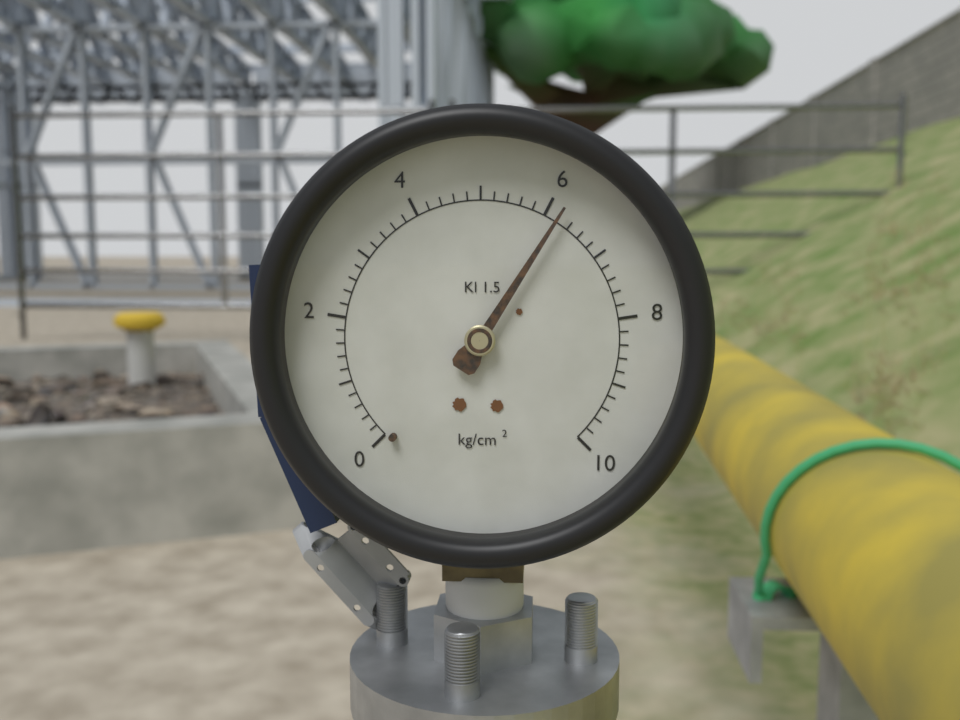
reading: 6.2 kg/cm²
